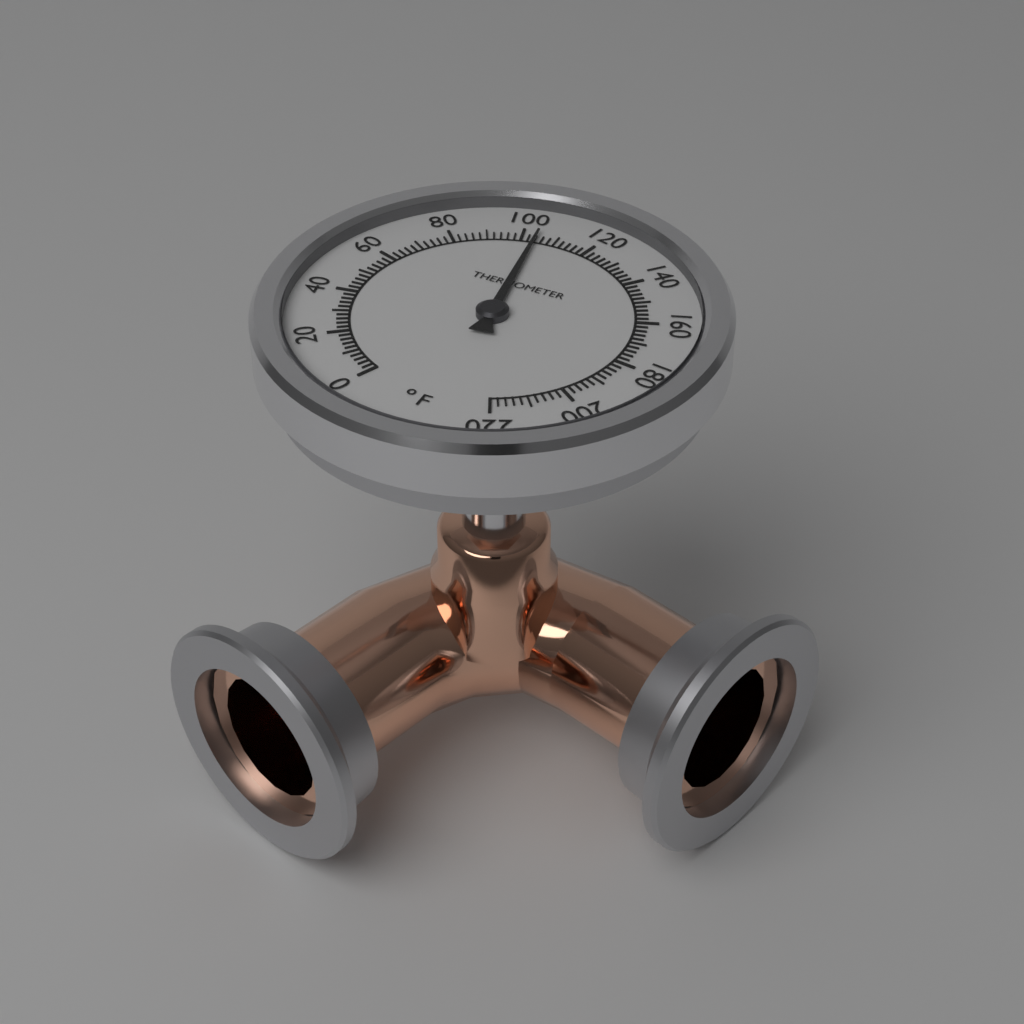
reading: 104 °F
